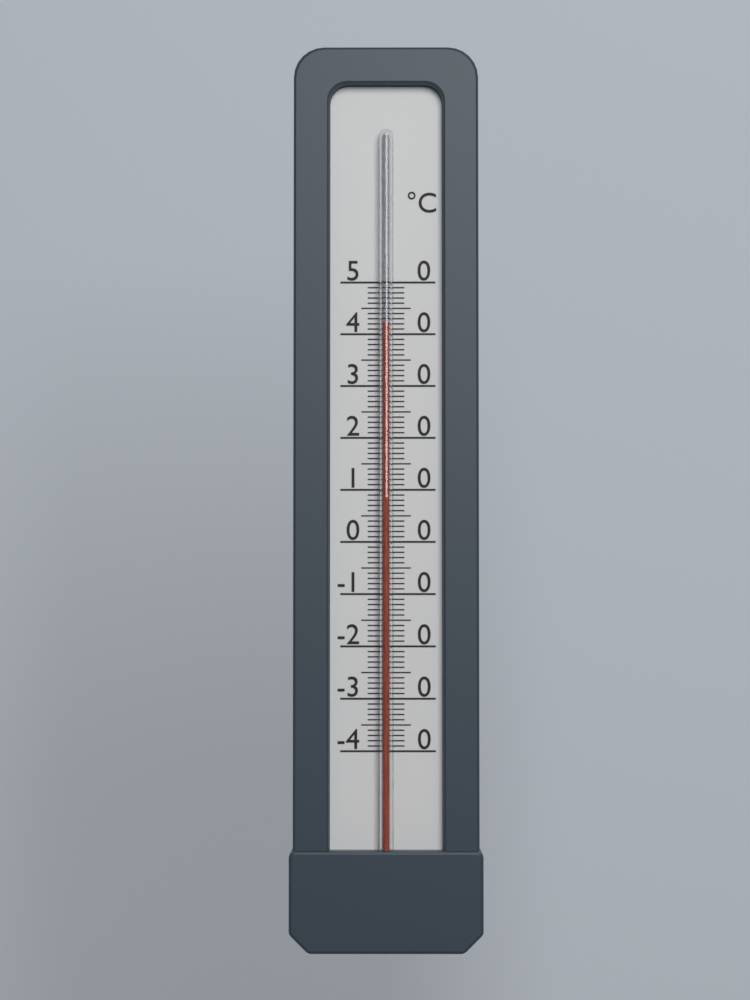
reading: 42 °C
